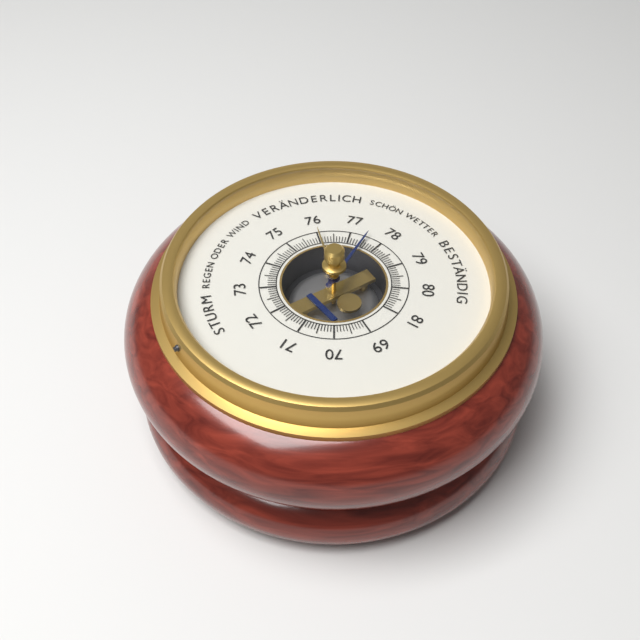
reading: 77.5 (no unit)
